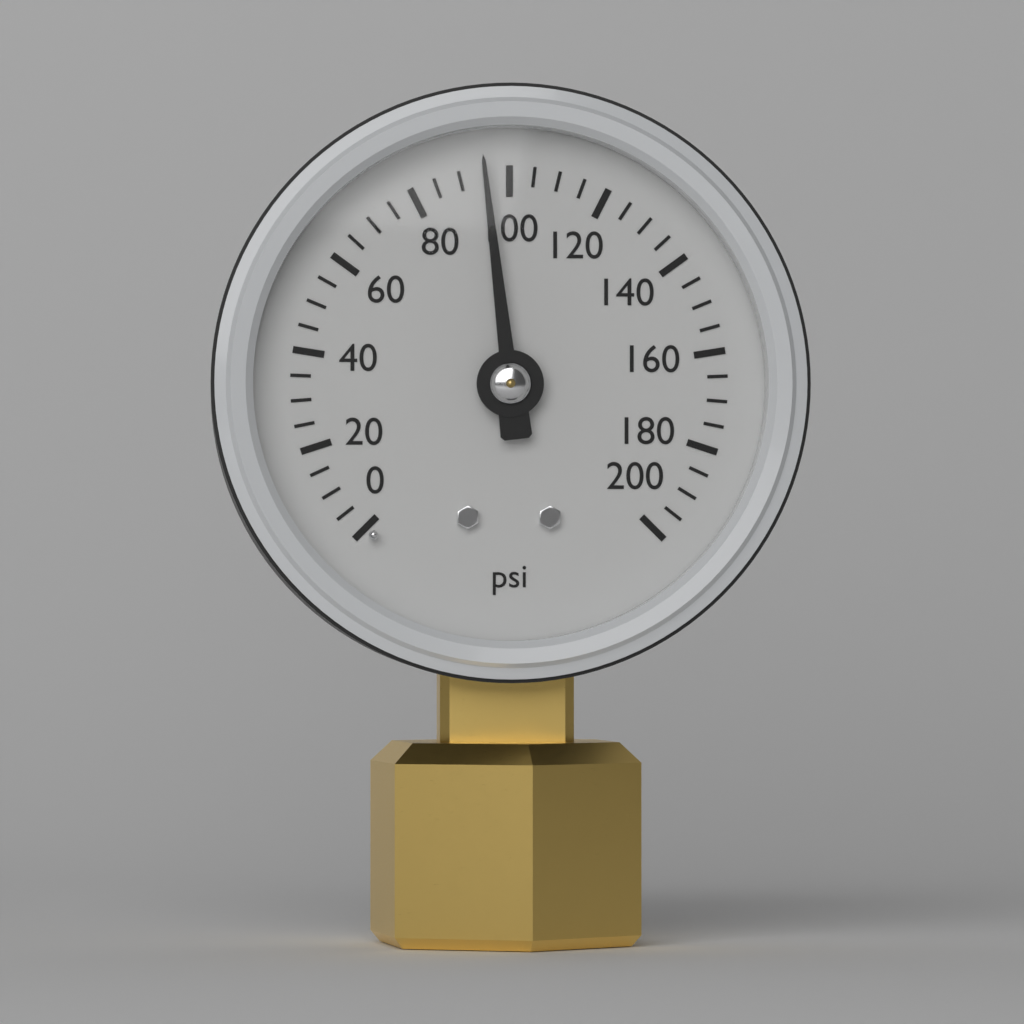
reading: 95 psi
